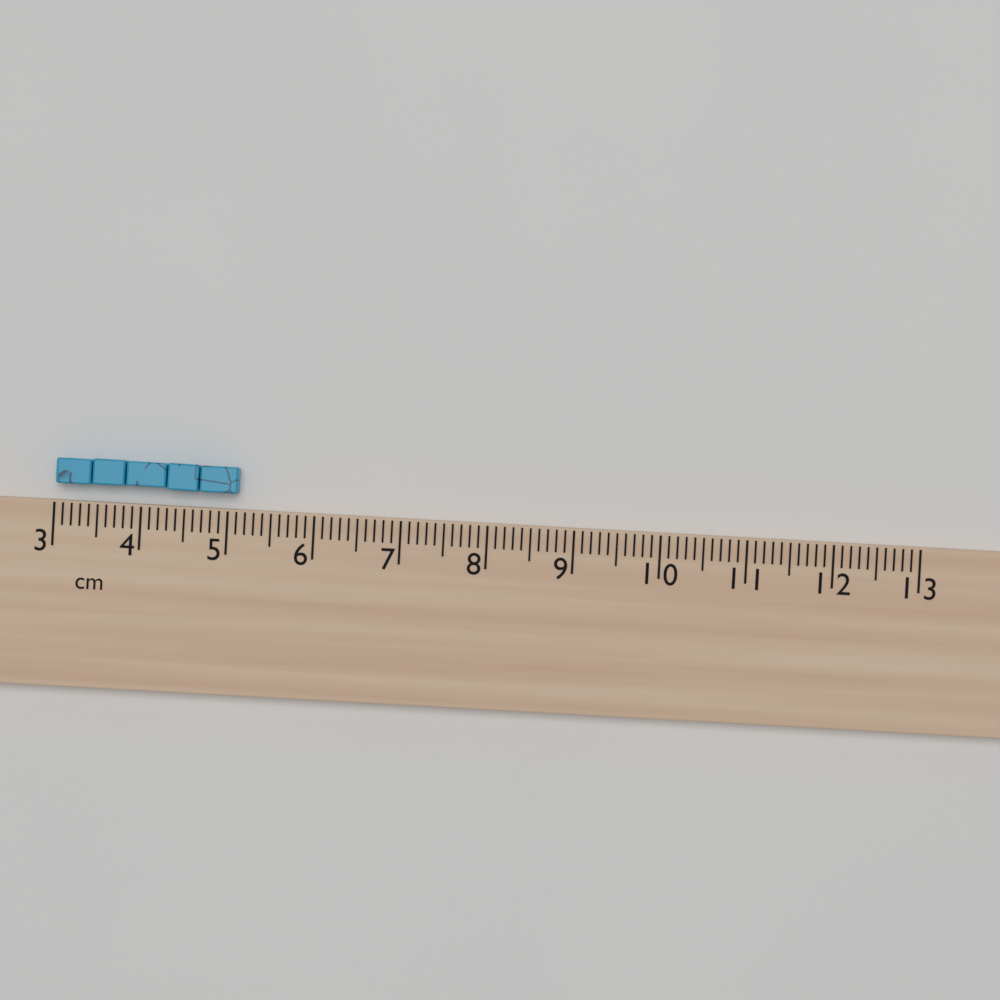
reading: 5.1 cm
